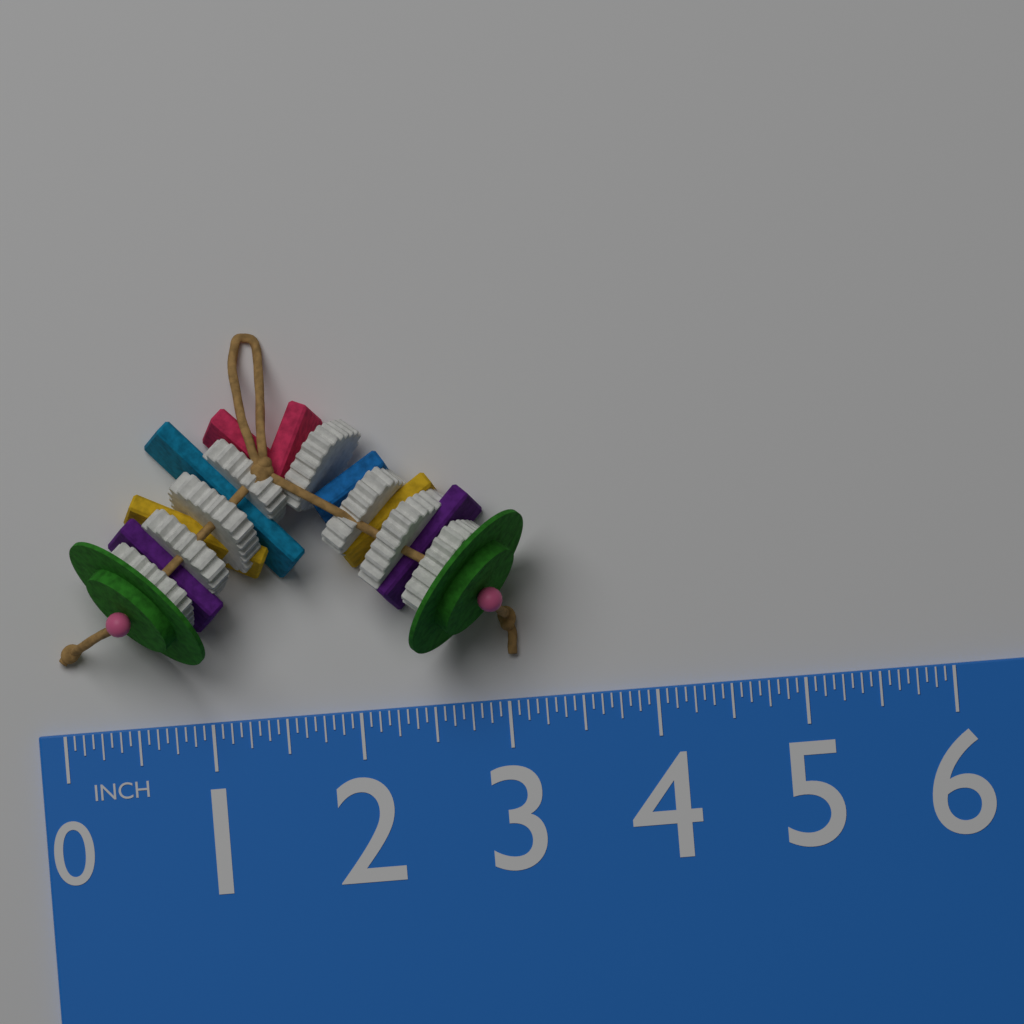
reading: 3.1875 in
